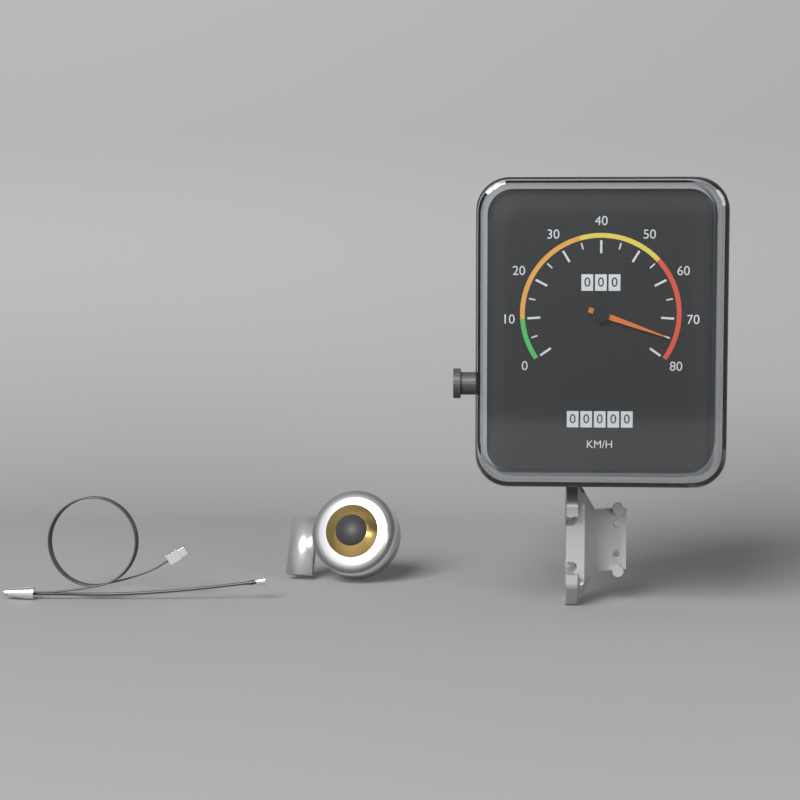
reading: 75 km/h
